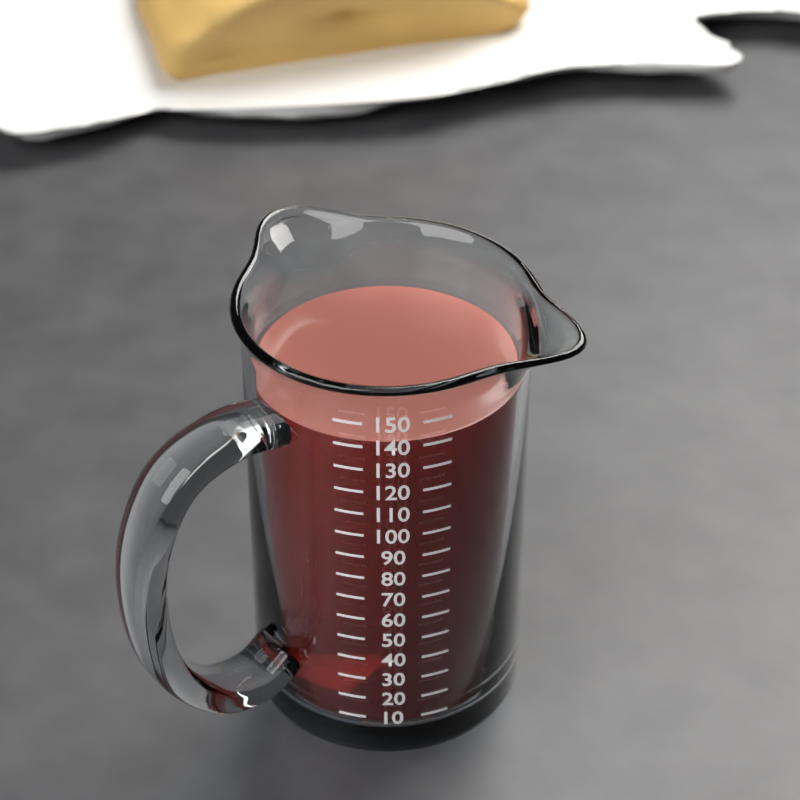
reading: 140 (no unit)
